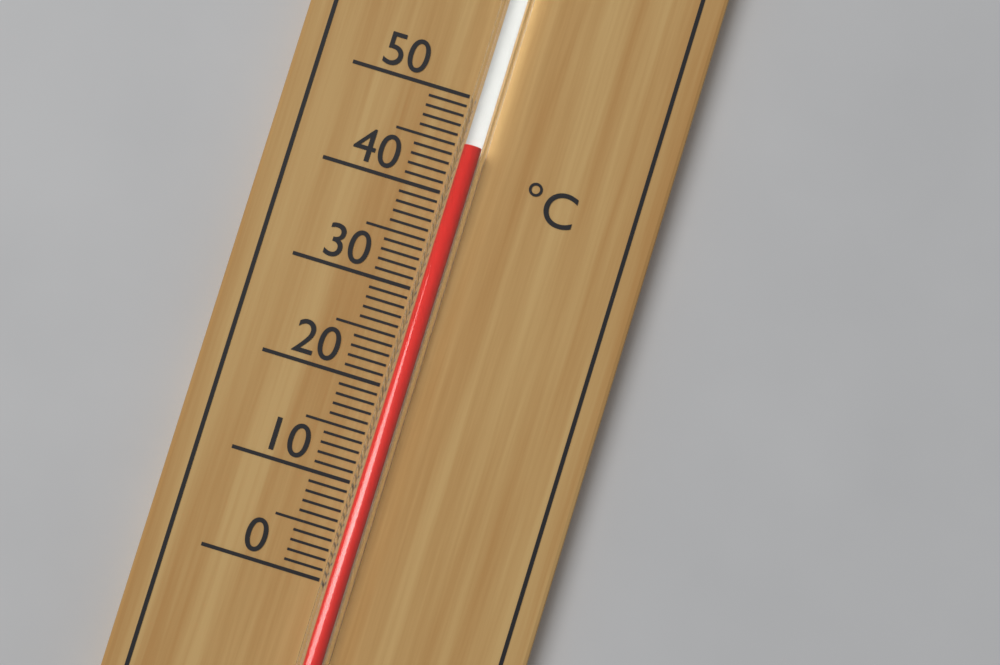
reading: 45 °C
